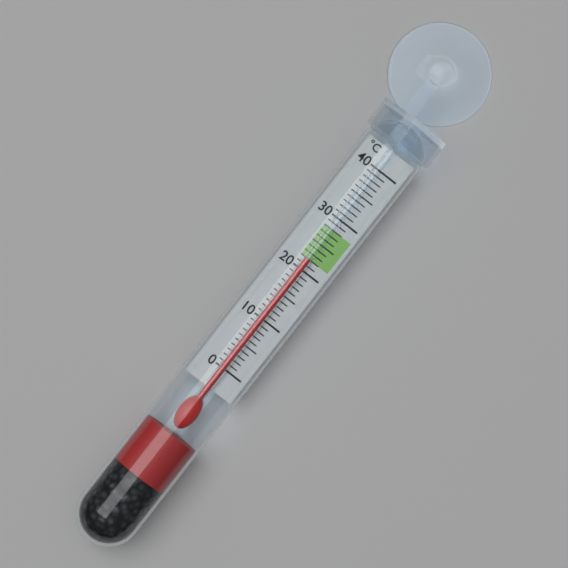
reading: 22 °C
